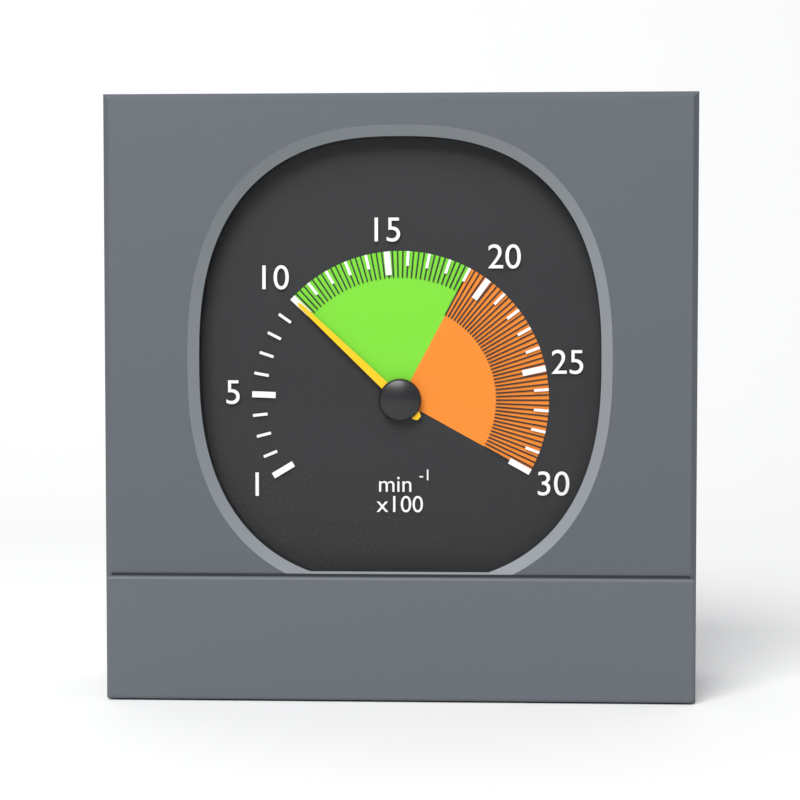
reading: 1000 min⁻¹
